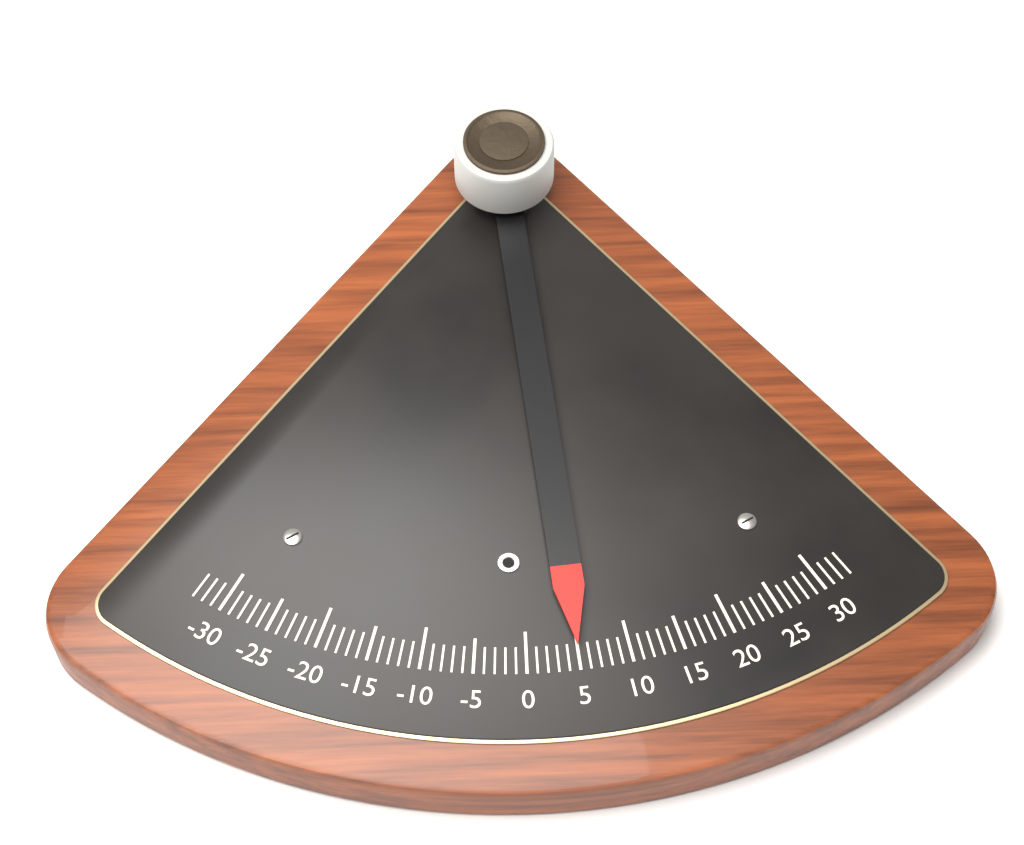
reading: 5 (no unit)
